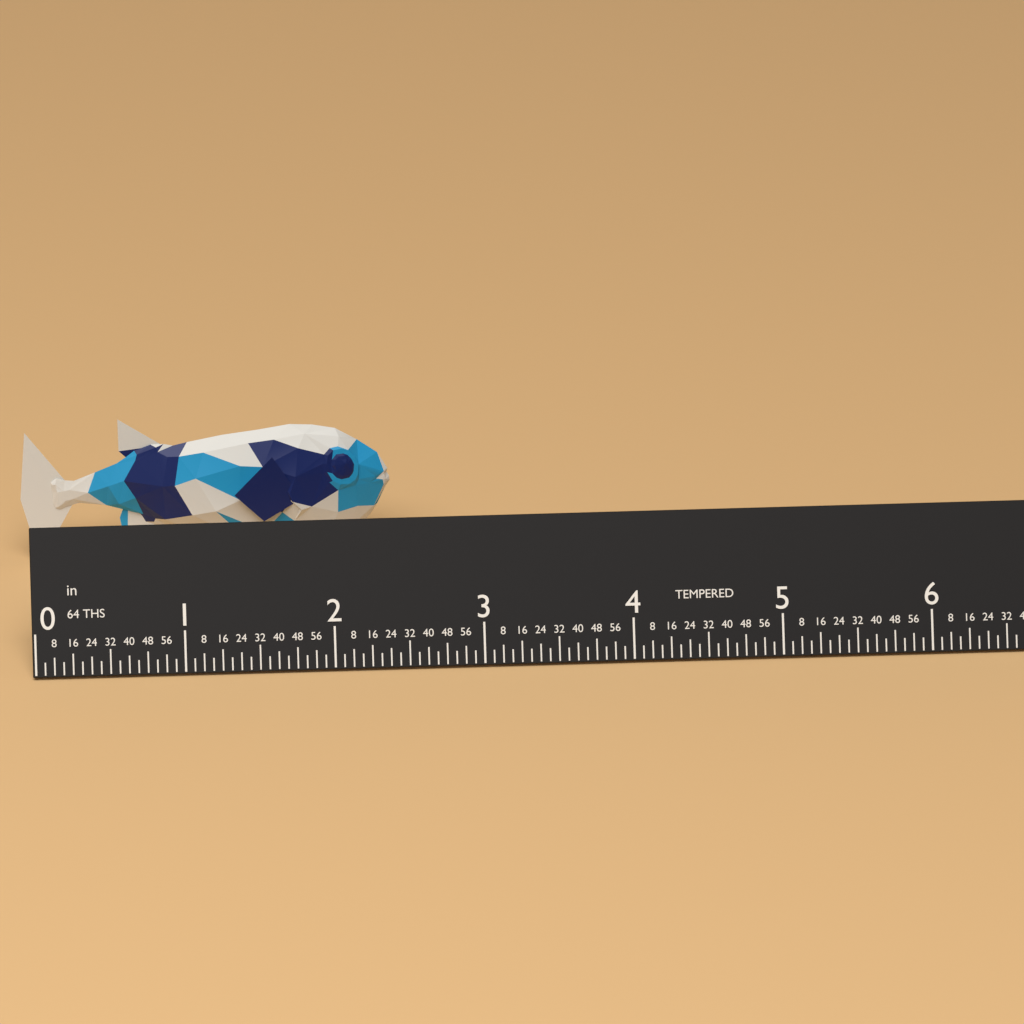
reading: 2.5000 in
